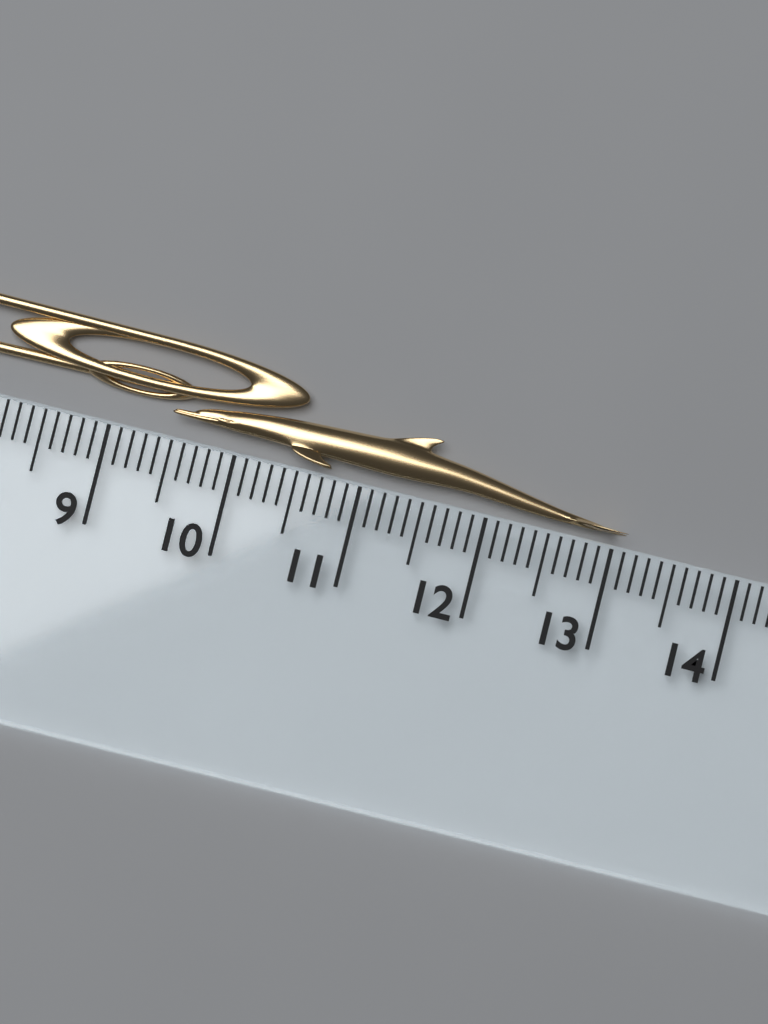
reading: 13.1 cm
